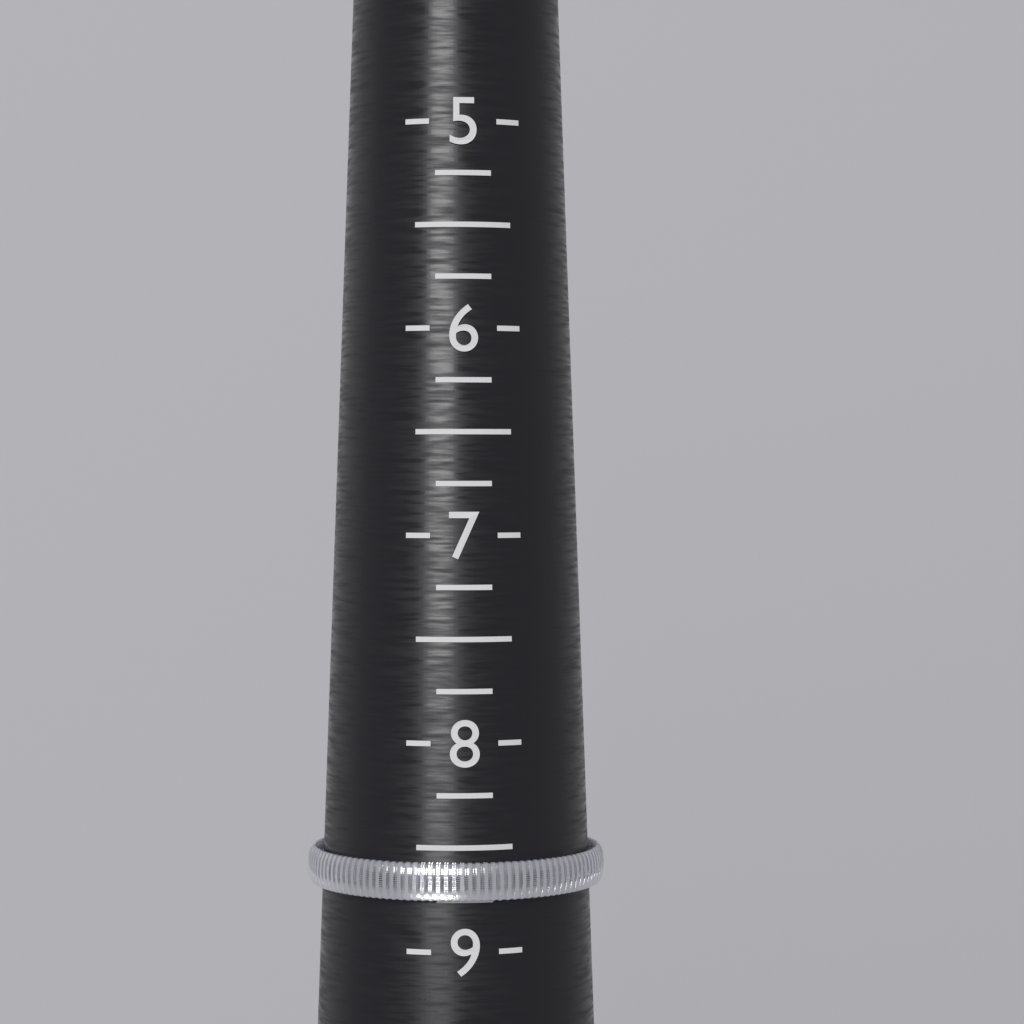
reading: 8.75 (no unit)
